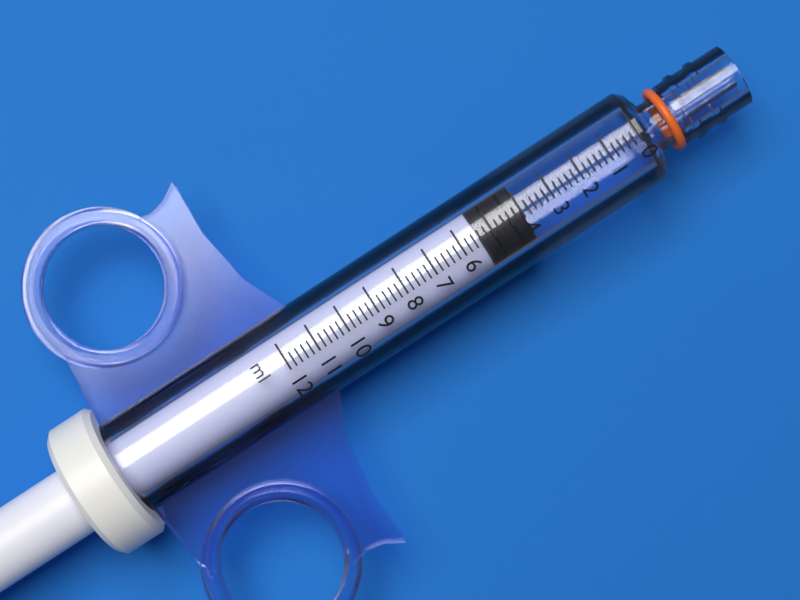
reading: 4.0 ml
